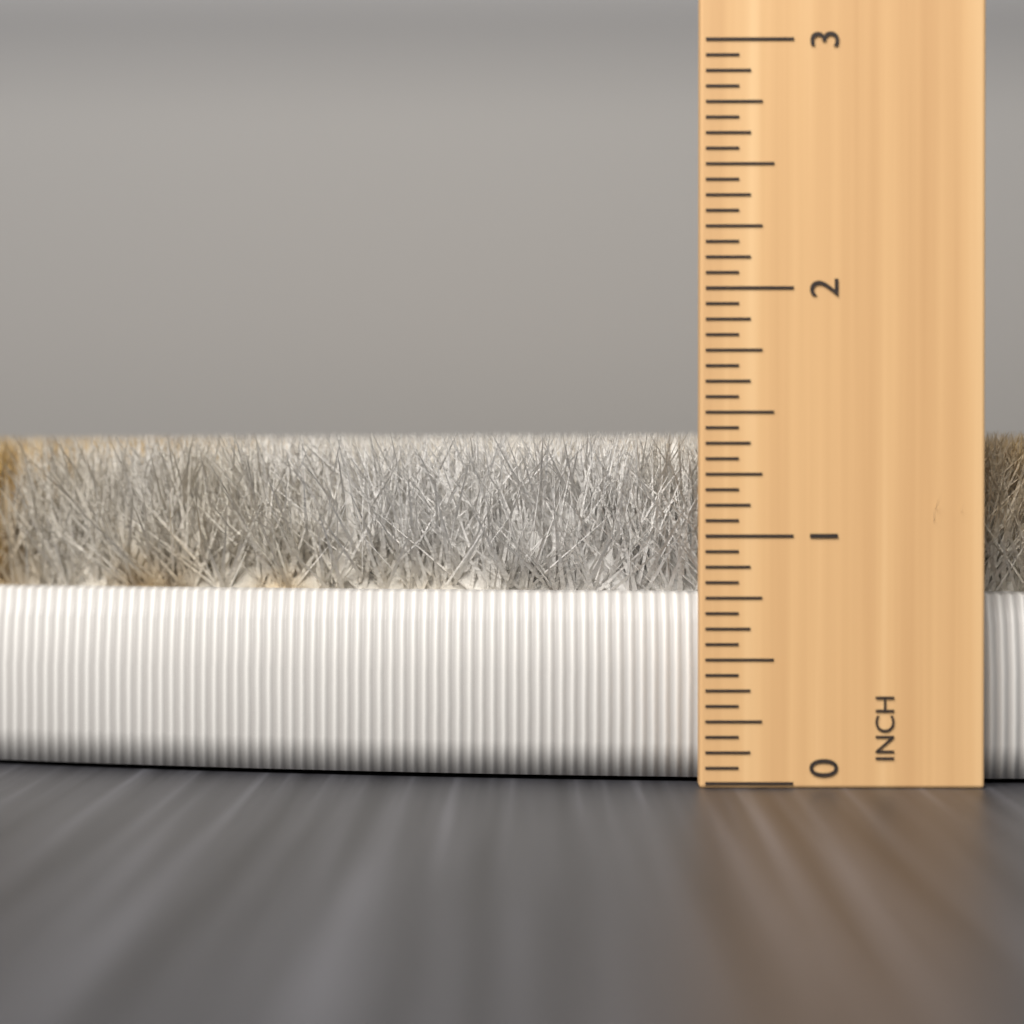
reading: 1.4375 in
